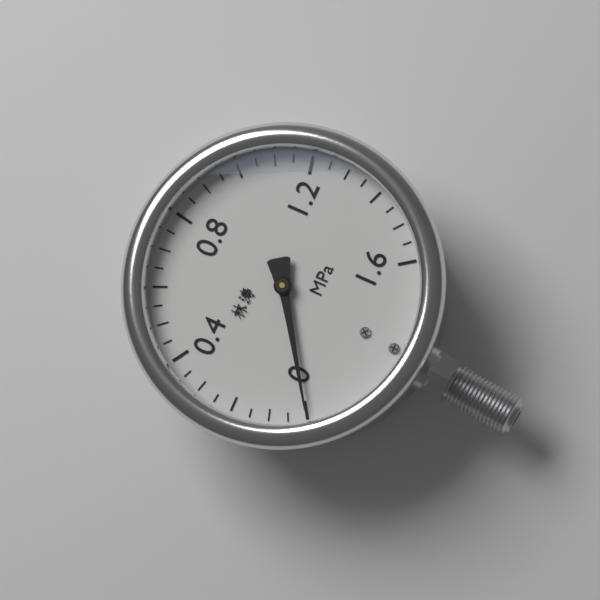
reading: 0.00 MPa
